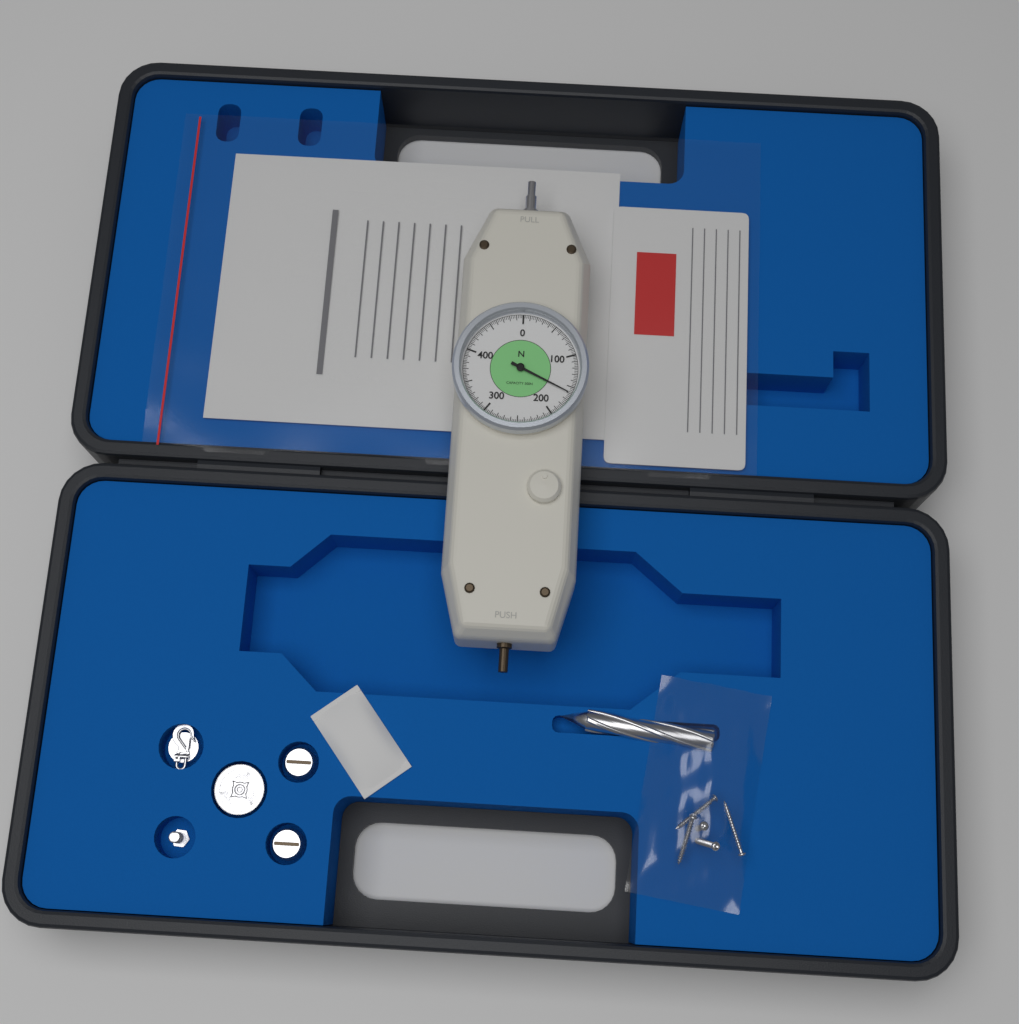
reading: 160.0 N
